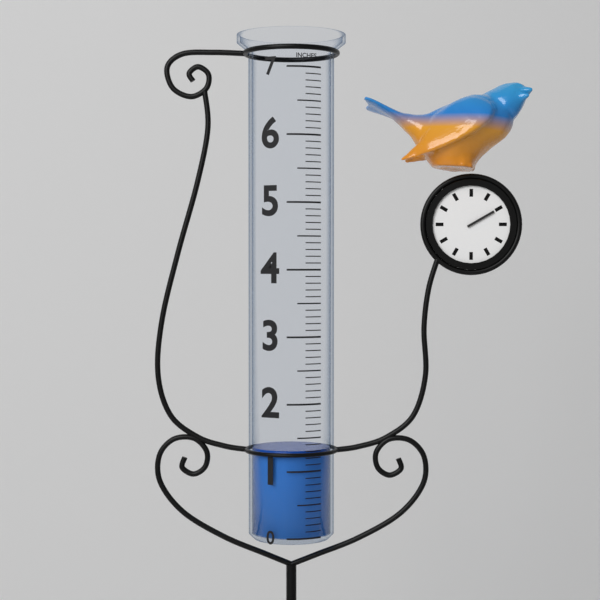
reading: 1.3 in
